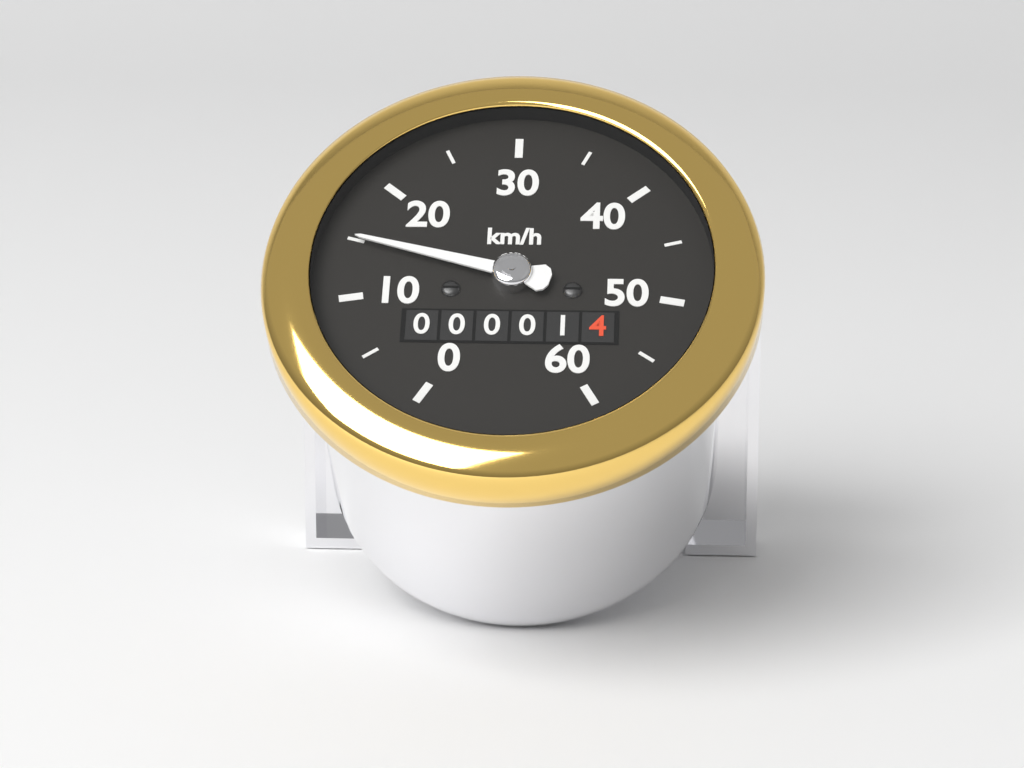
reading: 15 km/h
